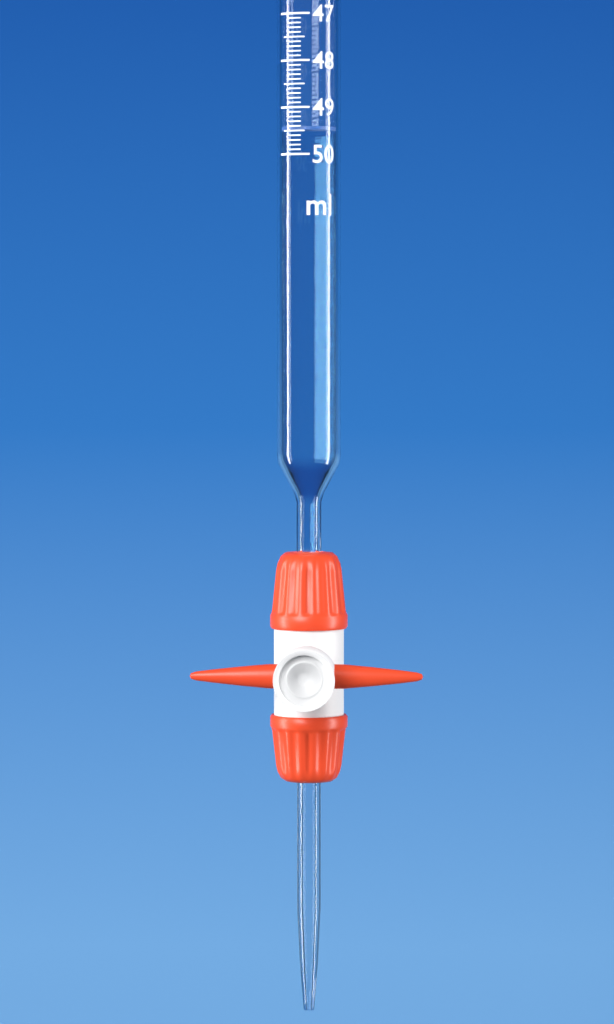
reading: 49.4 ml
